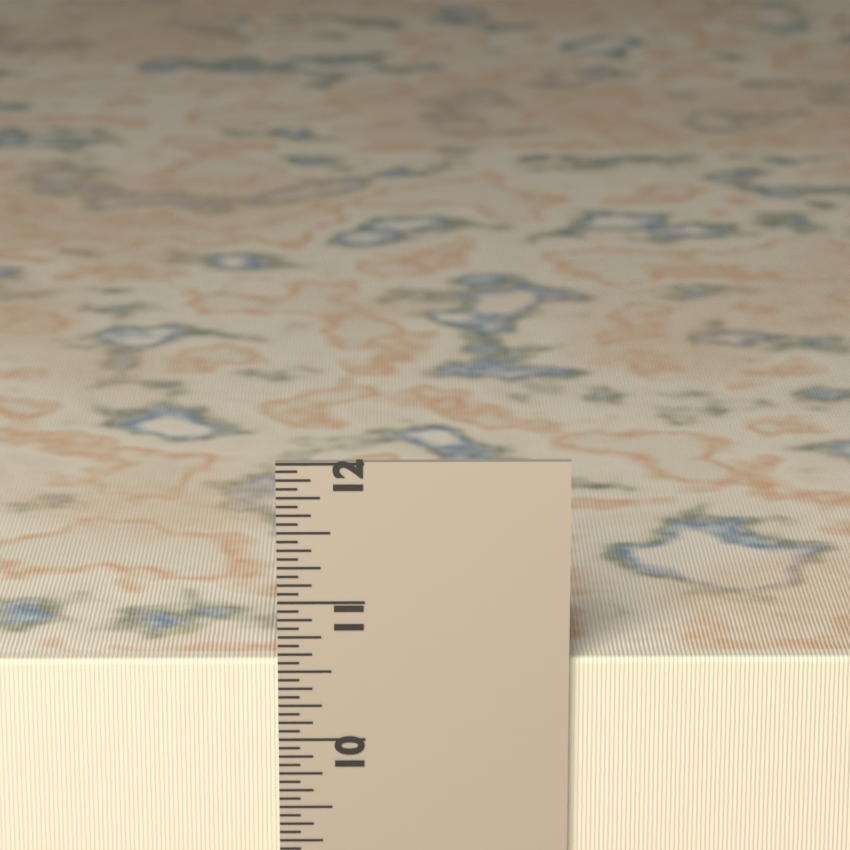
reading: 10.5625 in
